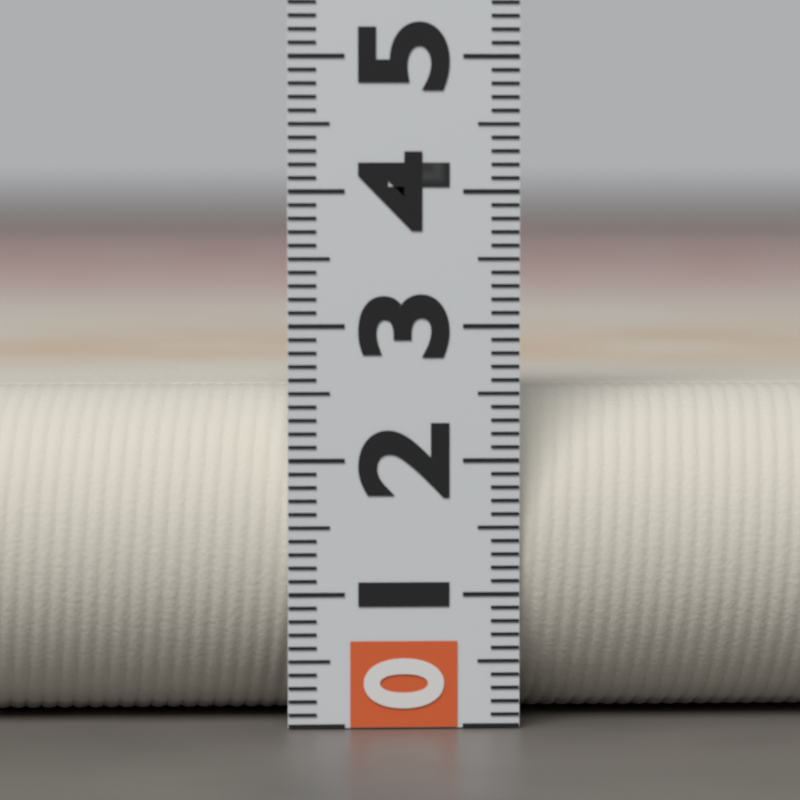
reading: 2.5 (no unit)
